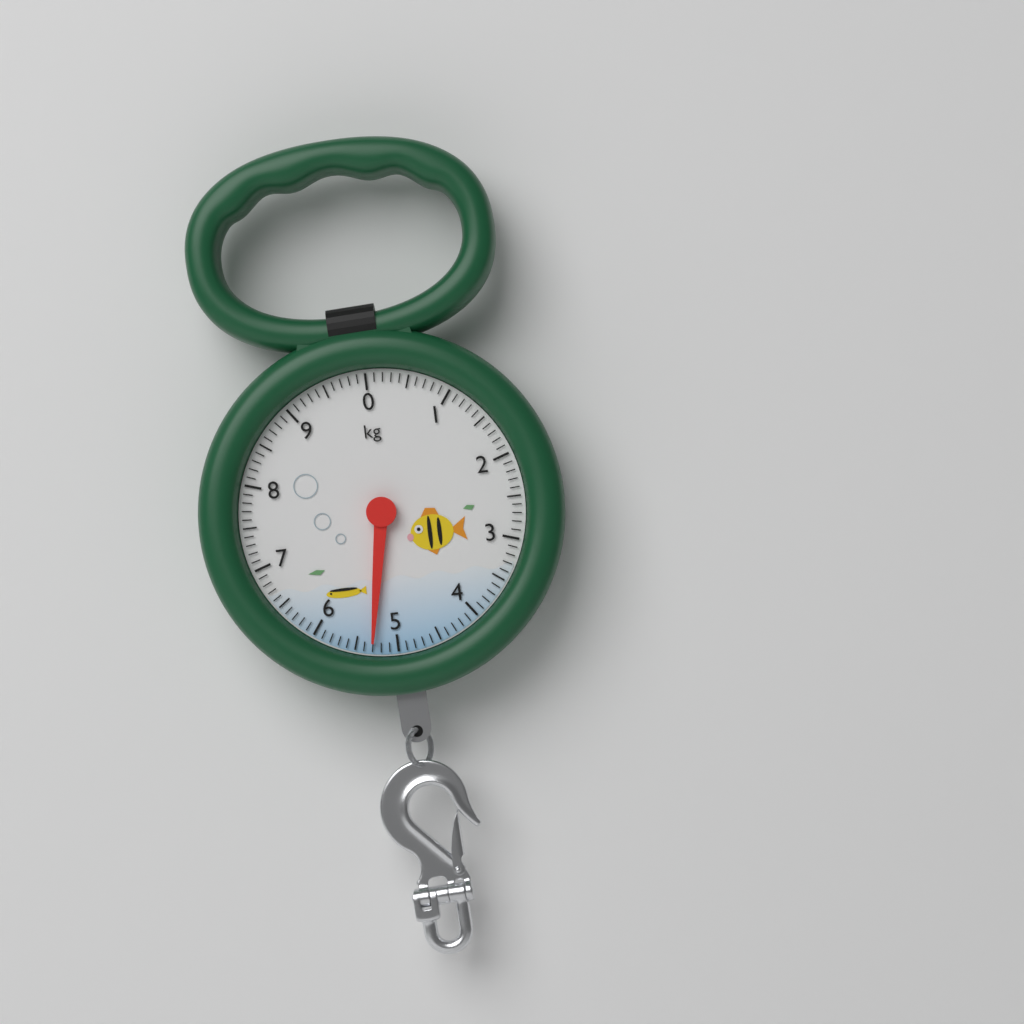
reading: 5.3 kg
